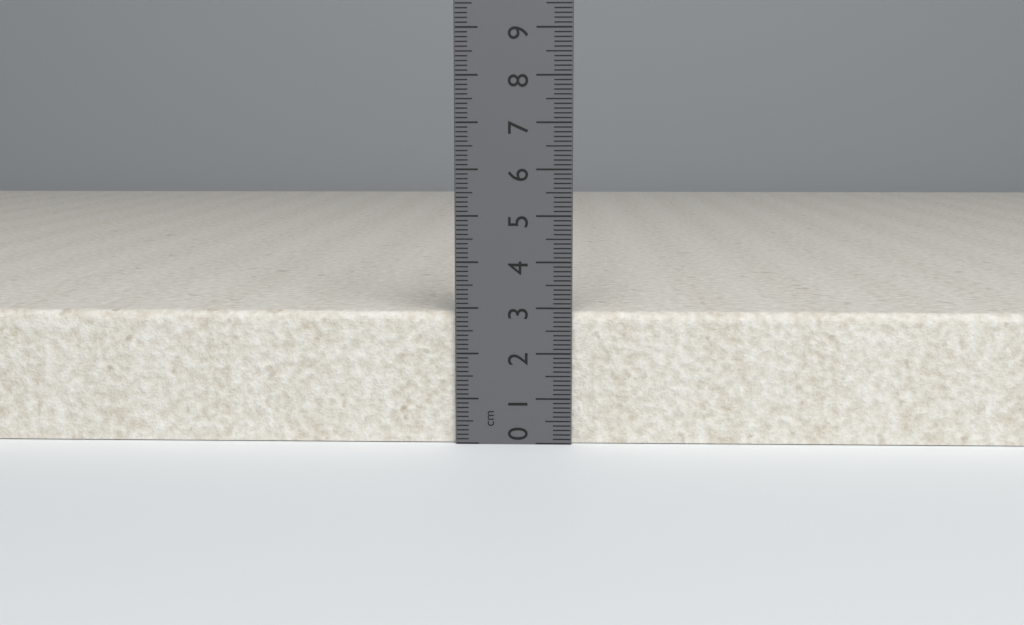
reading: 2.9 cm
